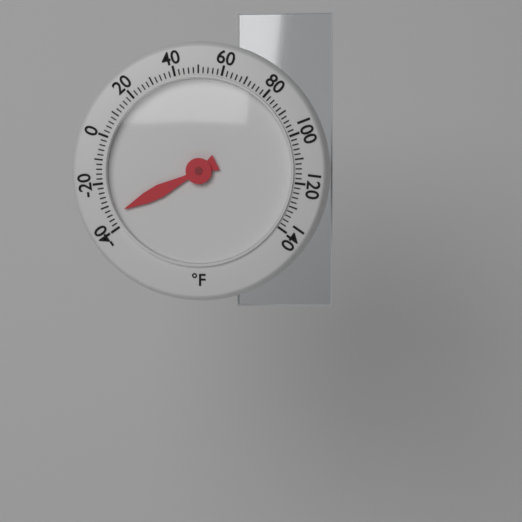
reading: -34 °F
